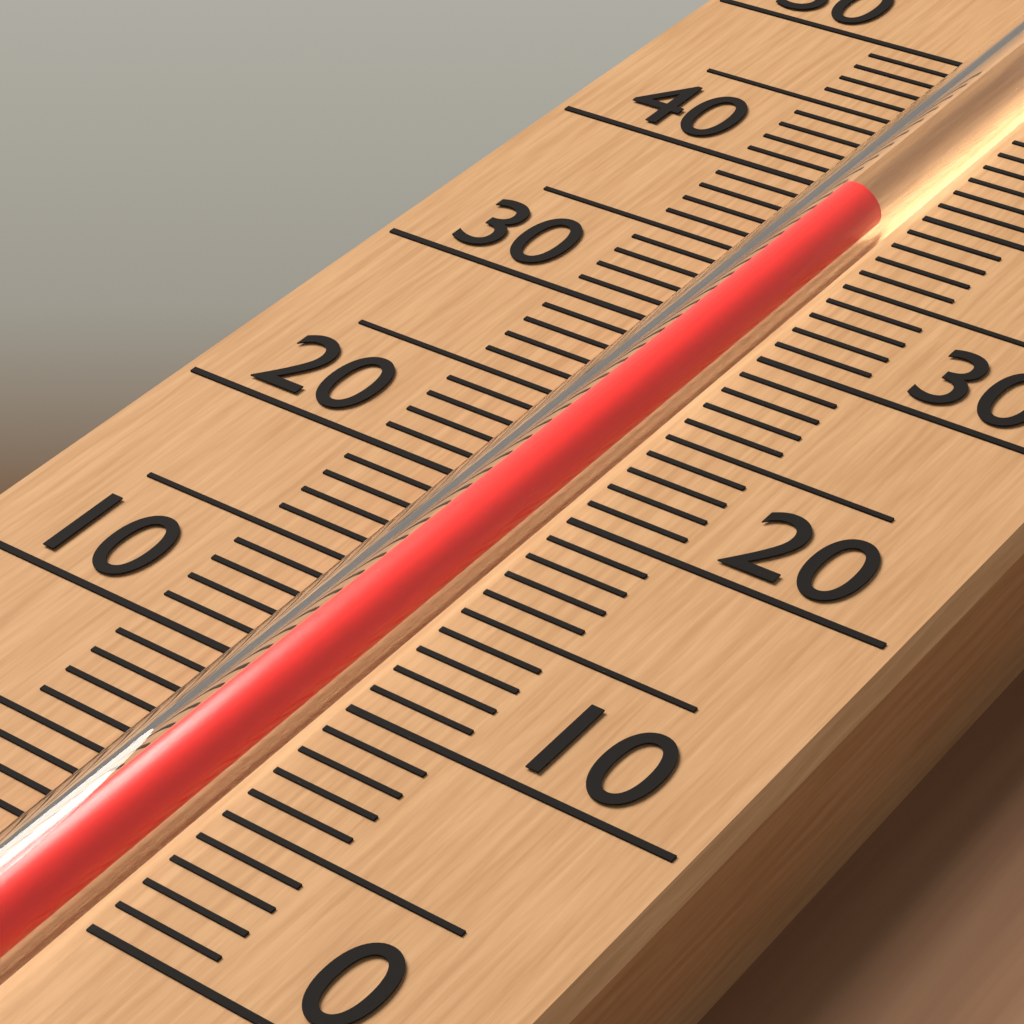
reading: 39 (no unit)
